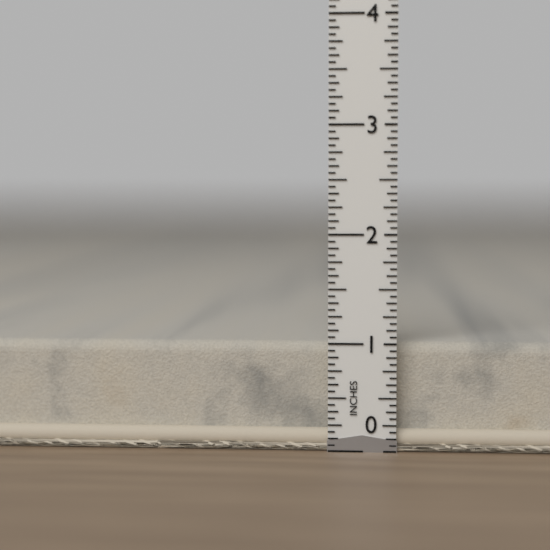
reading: 1.0000 in
